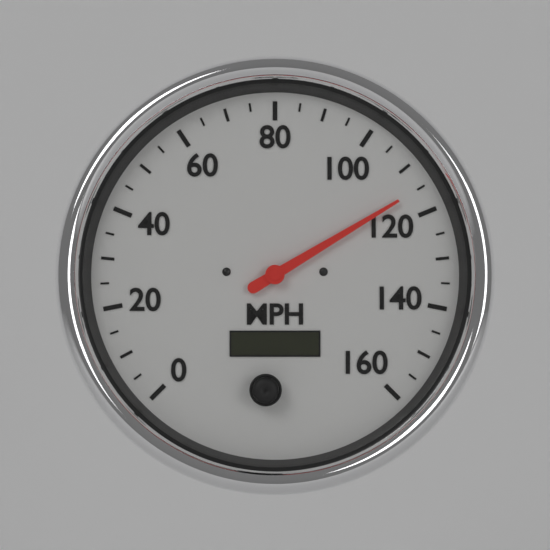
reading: 115 MPH
